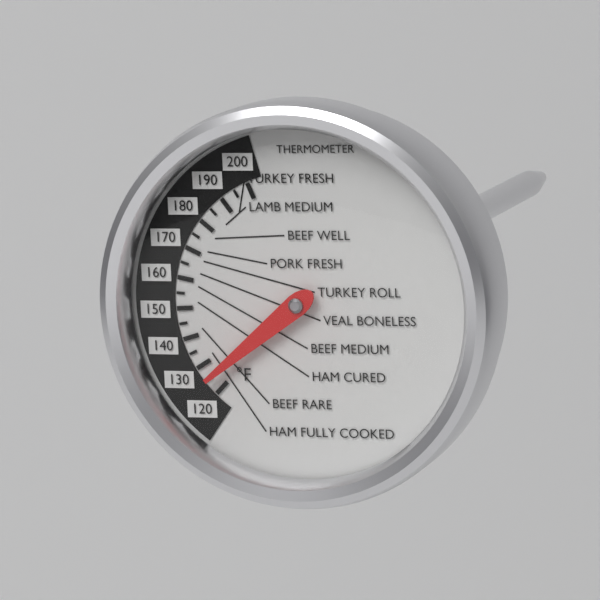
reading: 125 °F
